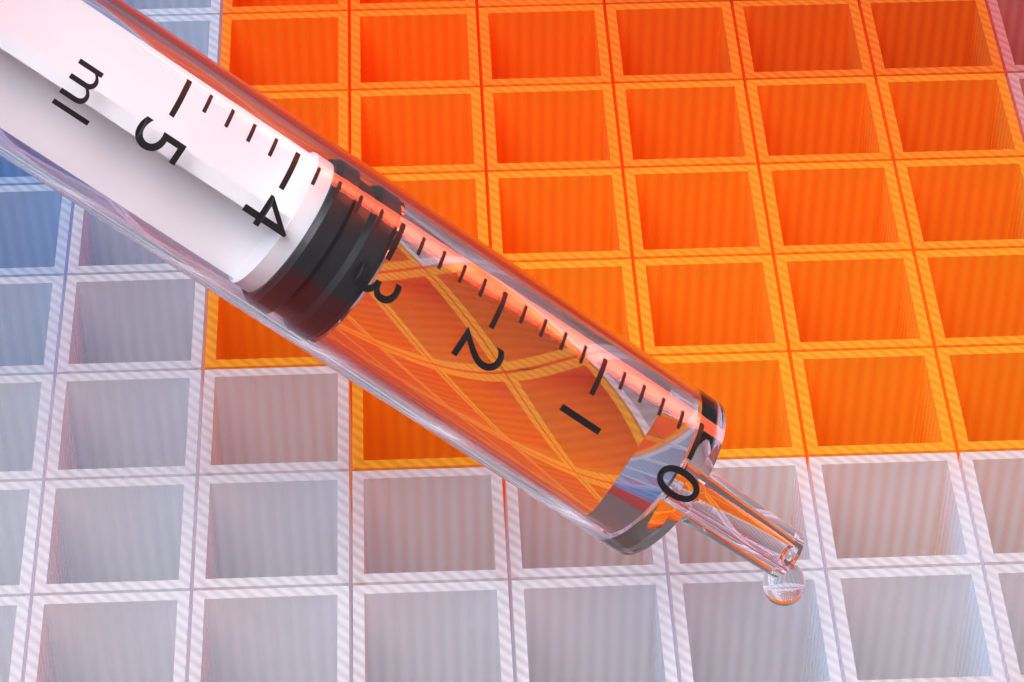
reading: 3.0 ml
